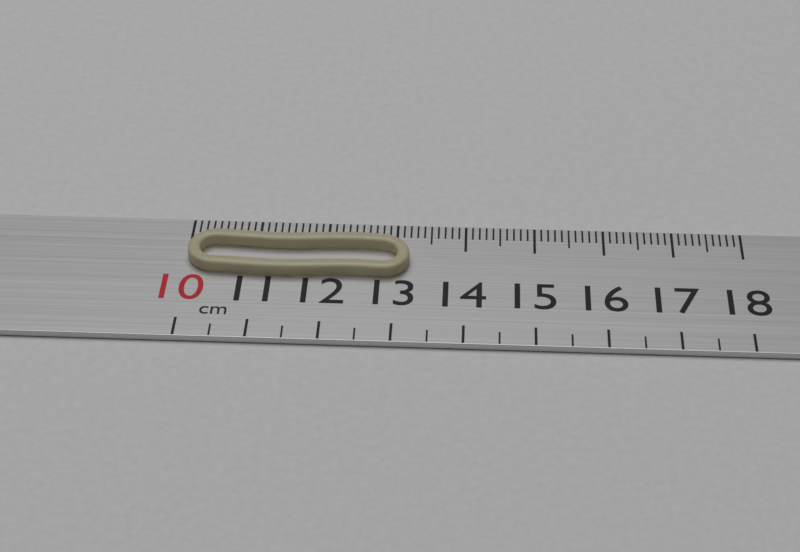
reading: 13.2 cm
